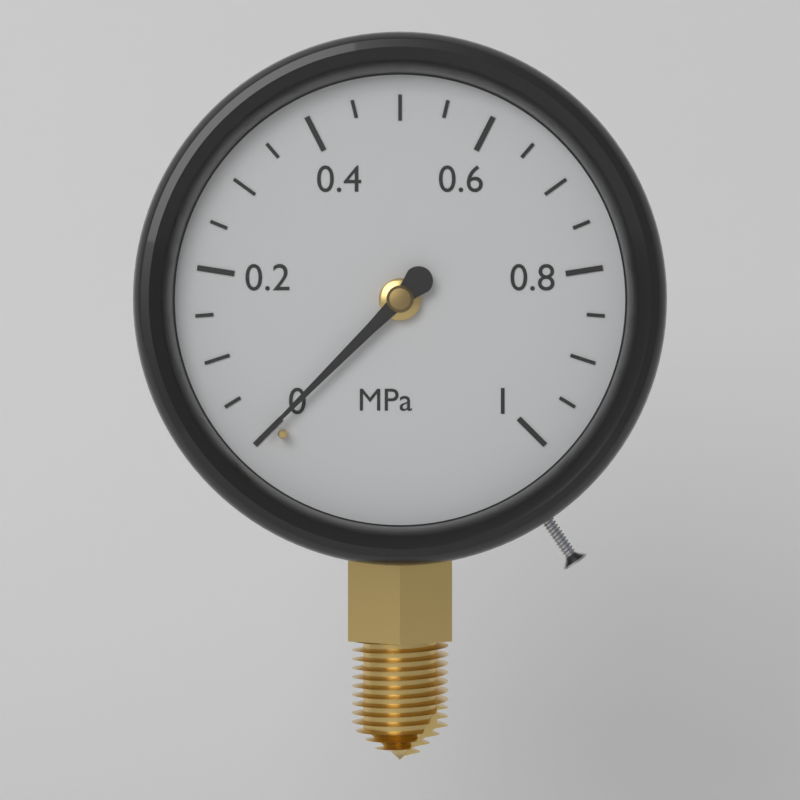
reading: 0.00 MPa
